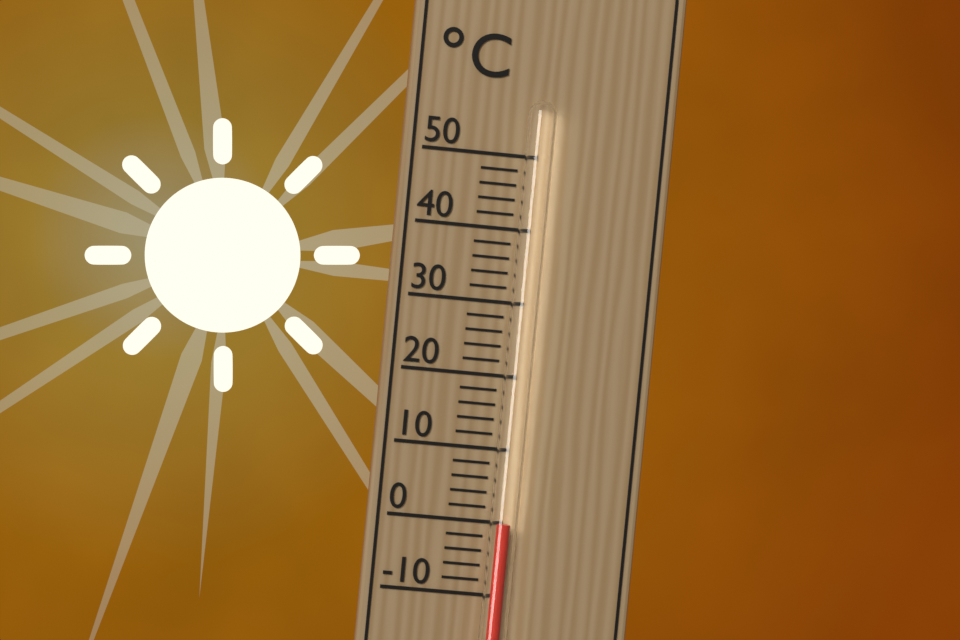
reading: 0 °C
